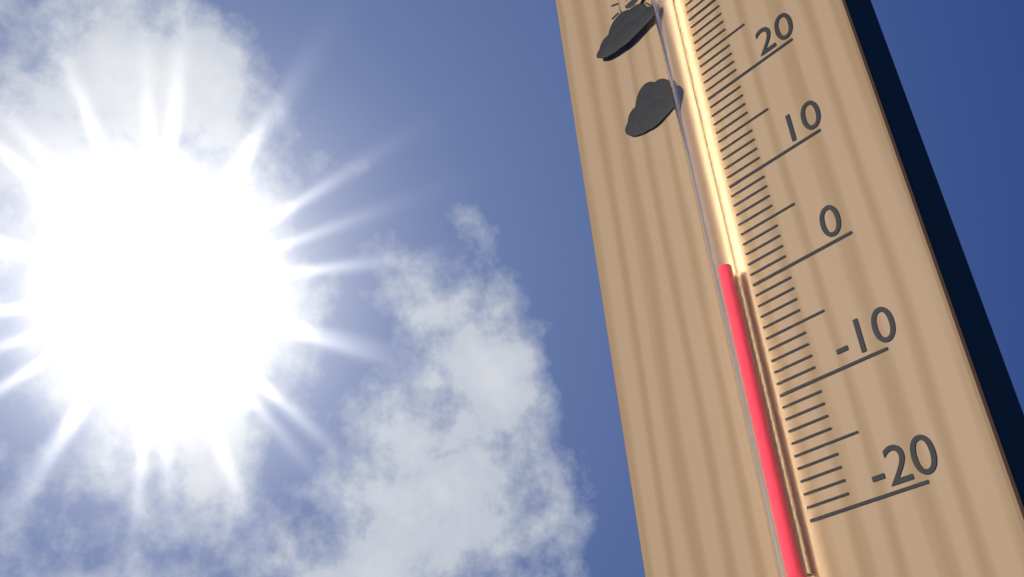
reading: 2 °C
